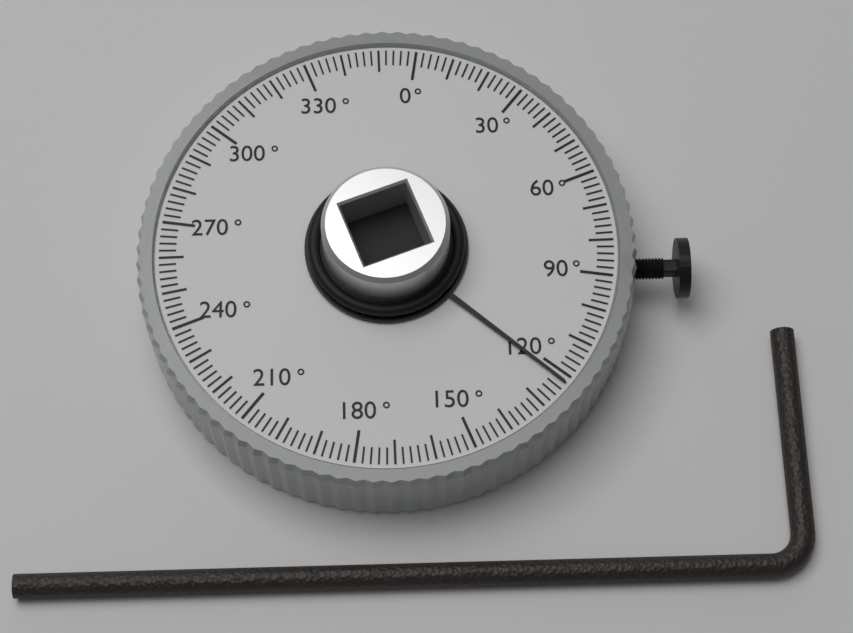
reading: 122 °
